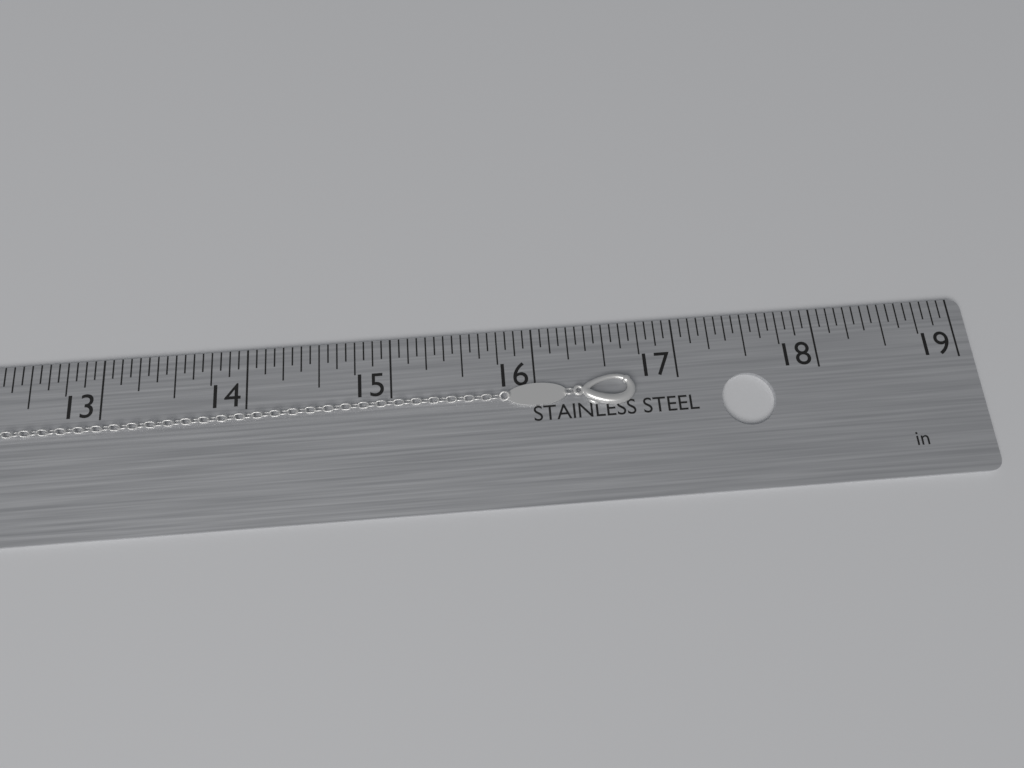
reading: 16.6875 in
